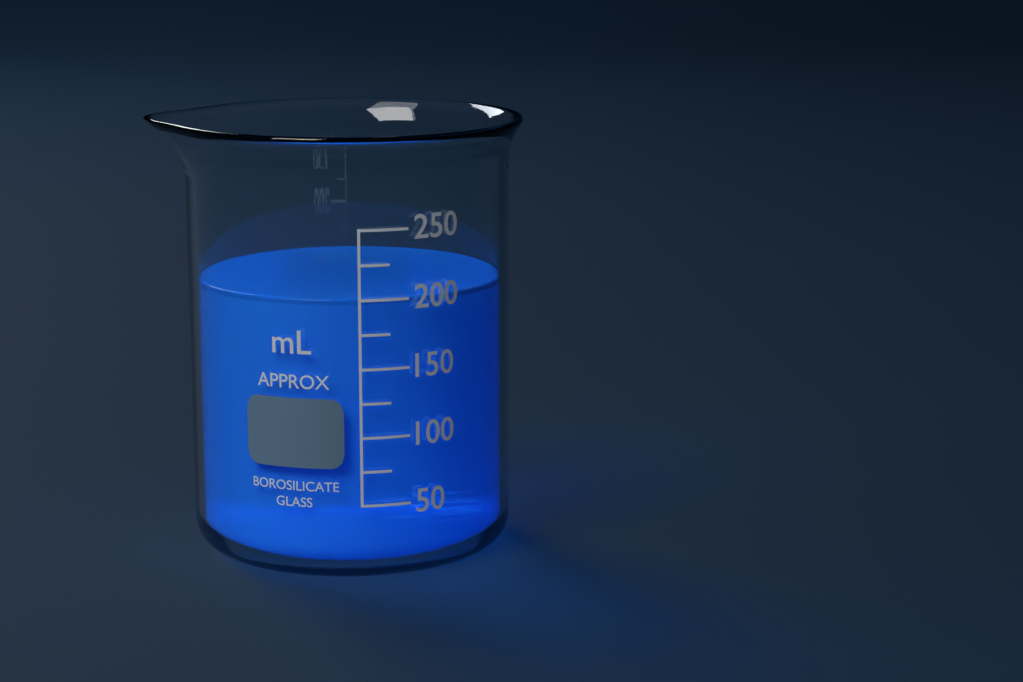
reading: 200 mL
